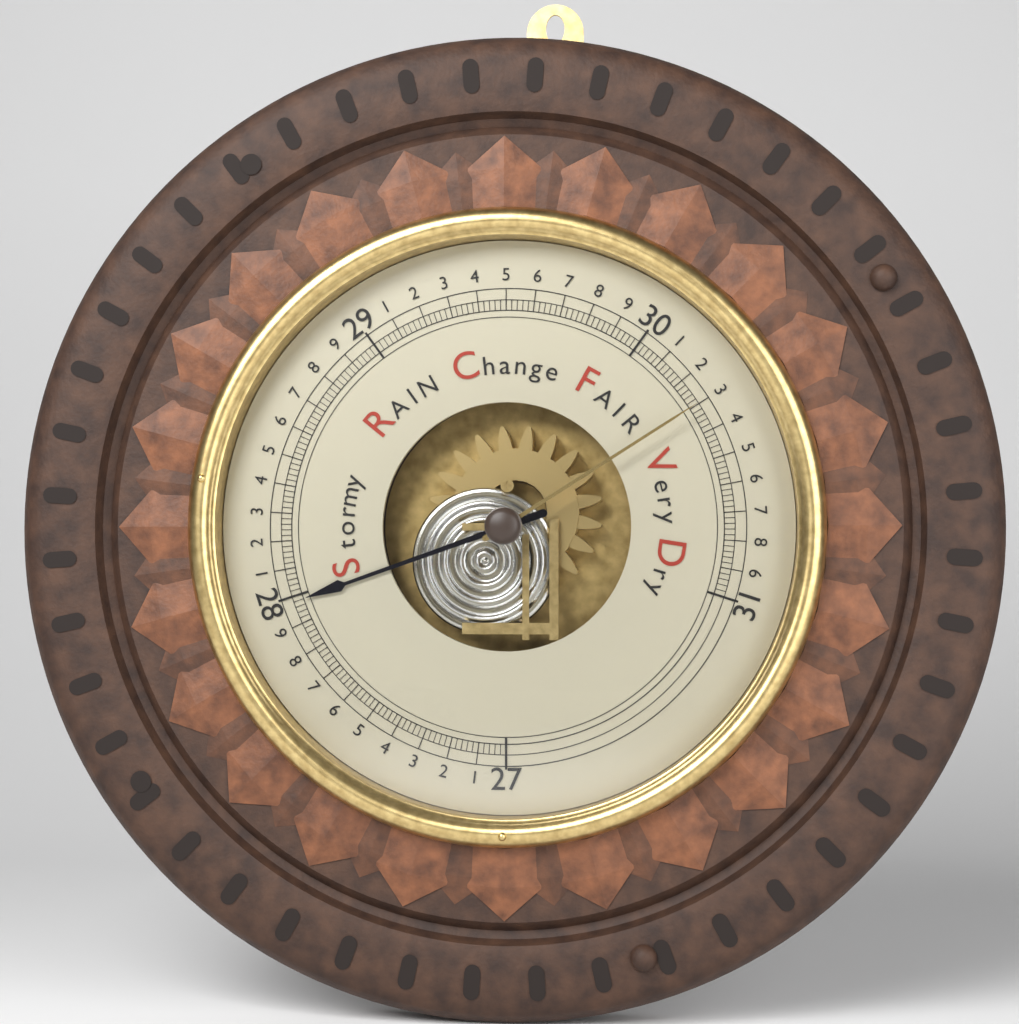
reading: 27.98 inHg
